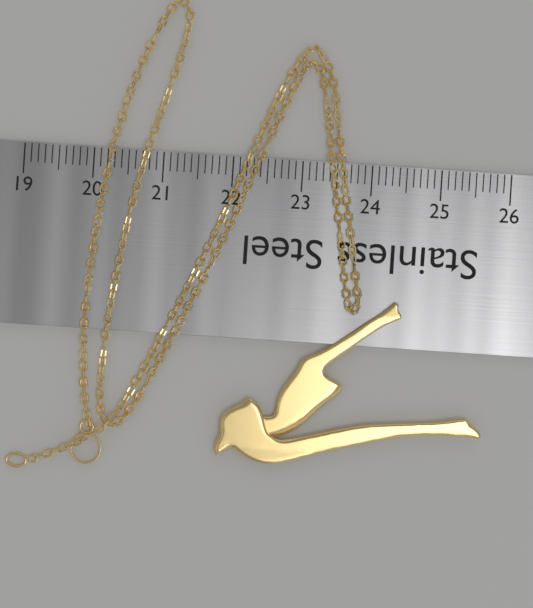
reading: 25.8 (no unit)
